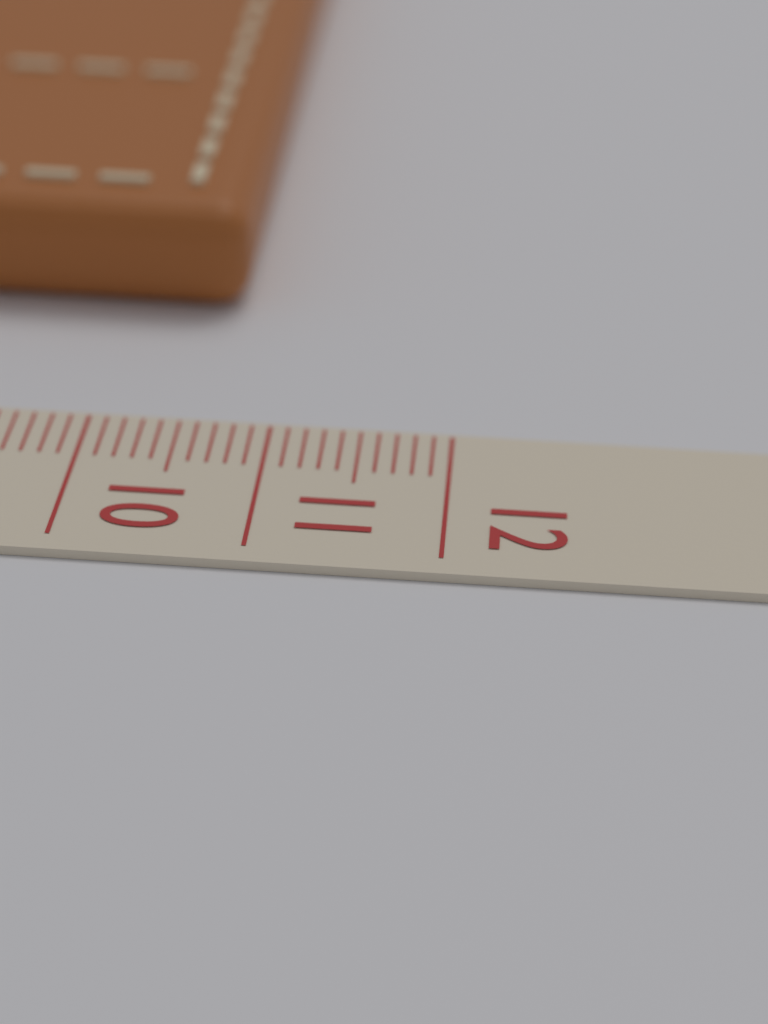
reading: 10.7 cm
